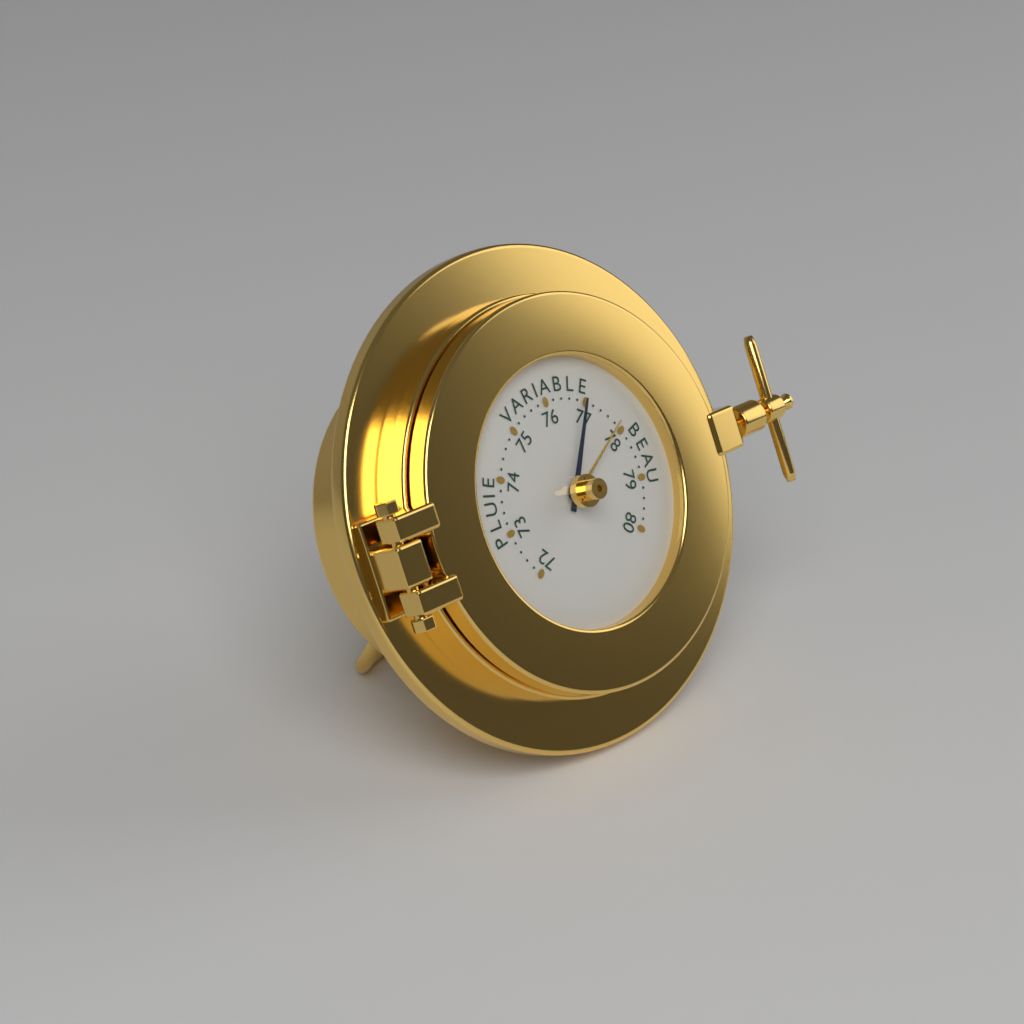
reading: 77.0 (no unit)
